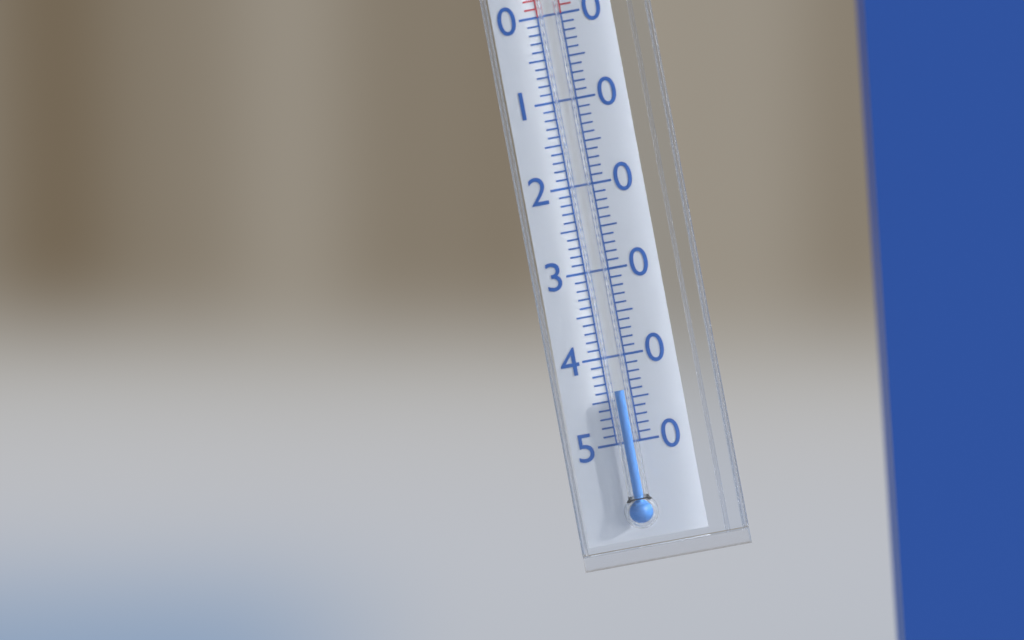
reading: -44 °C
